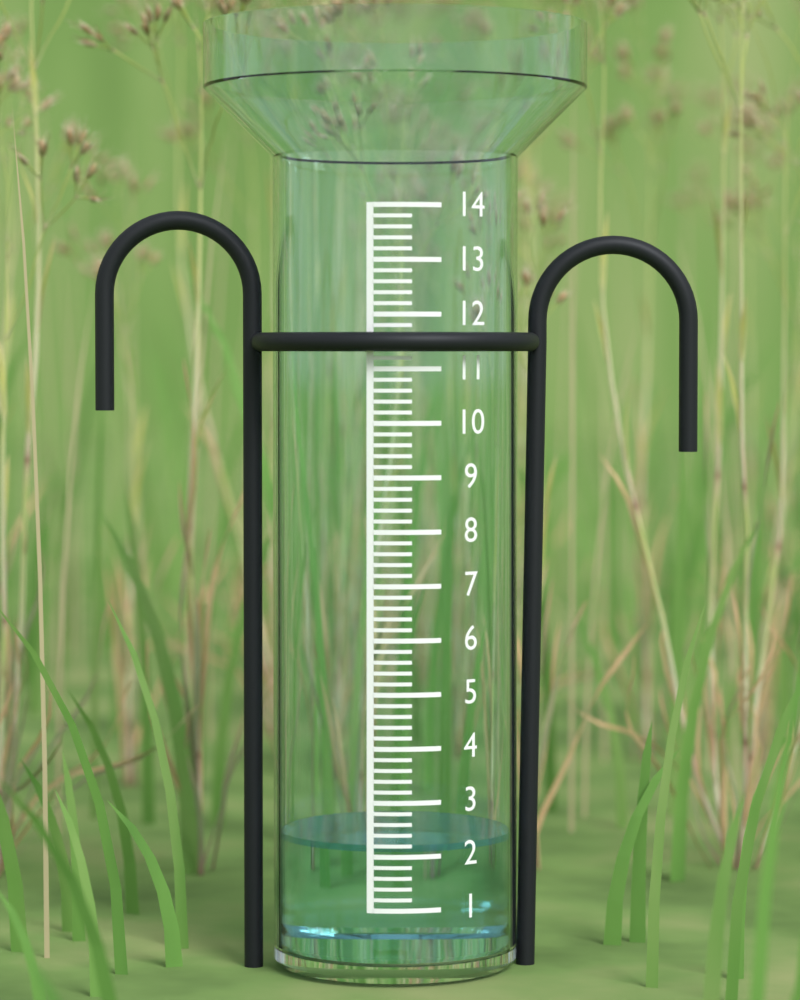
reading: 2.2 (no unit)
